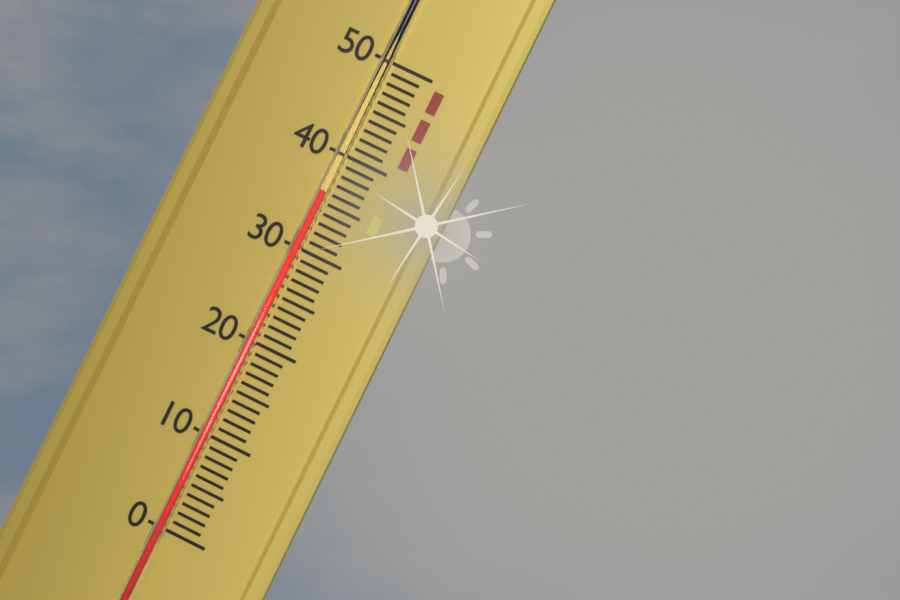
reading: 36 (no unit)
